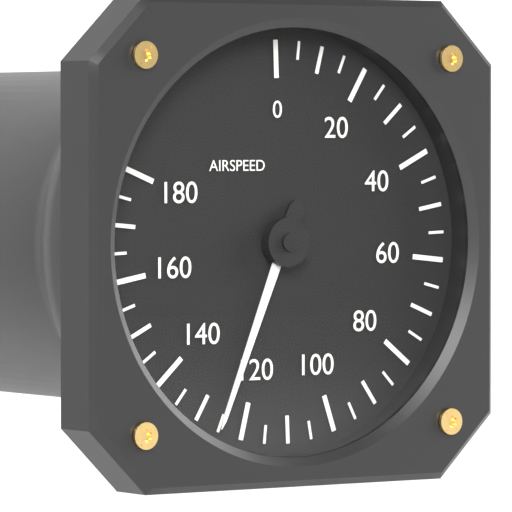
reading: 125 (no unit)
